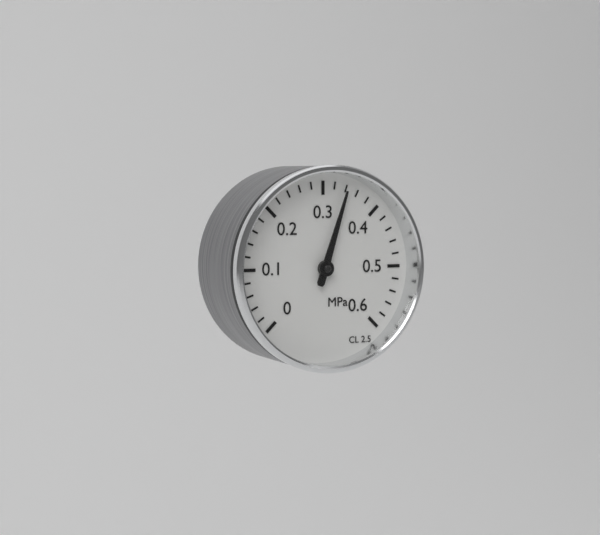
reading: 0.34 MPa
